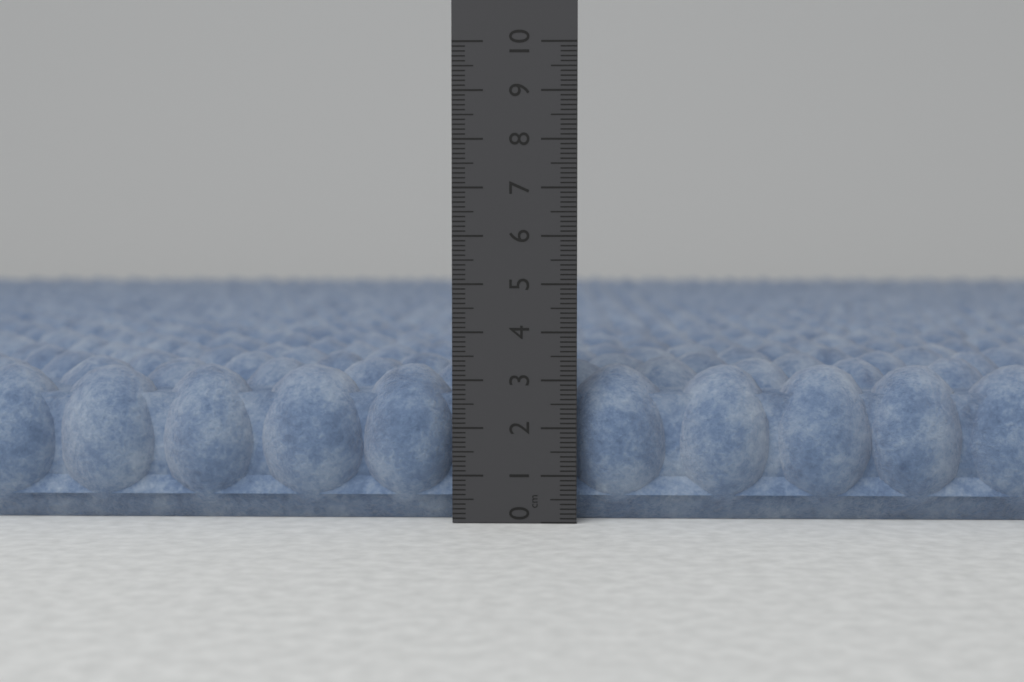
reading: 3.3 cm
